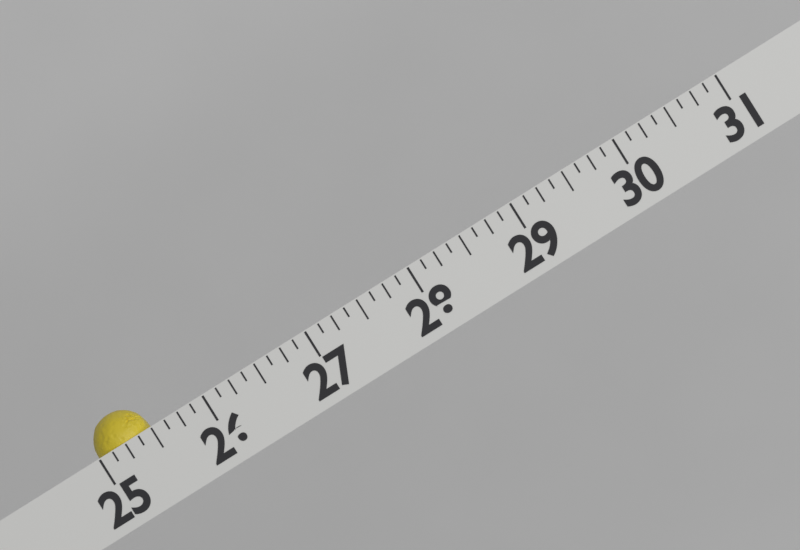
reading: 25.500 (no unit)
